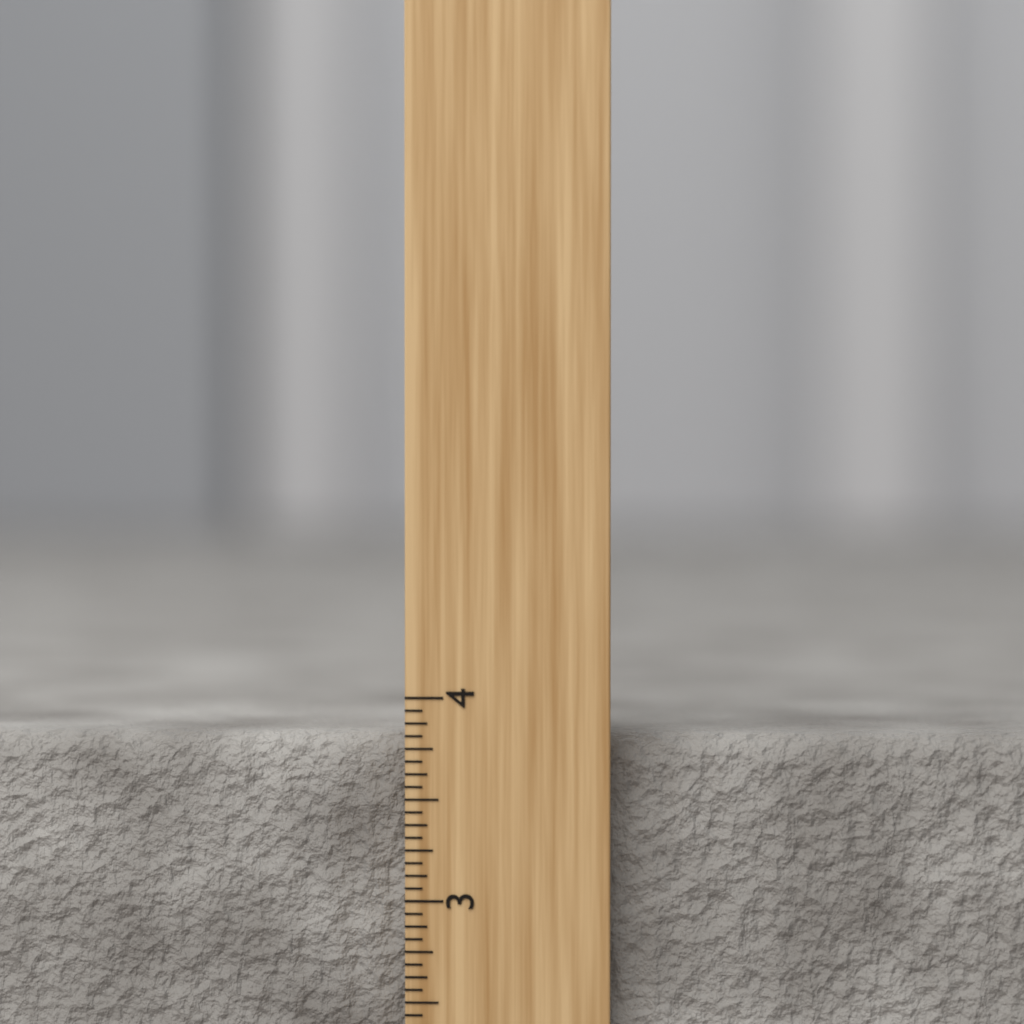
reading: 3.8125 inch
